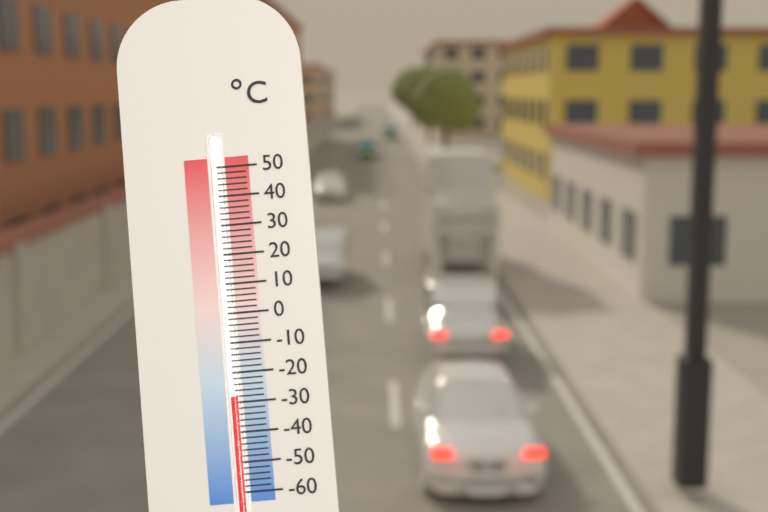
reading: -28 °C
